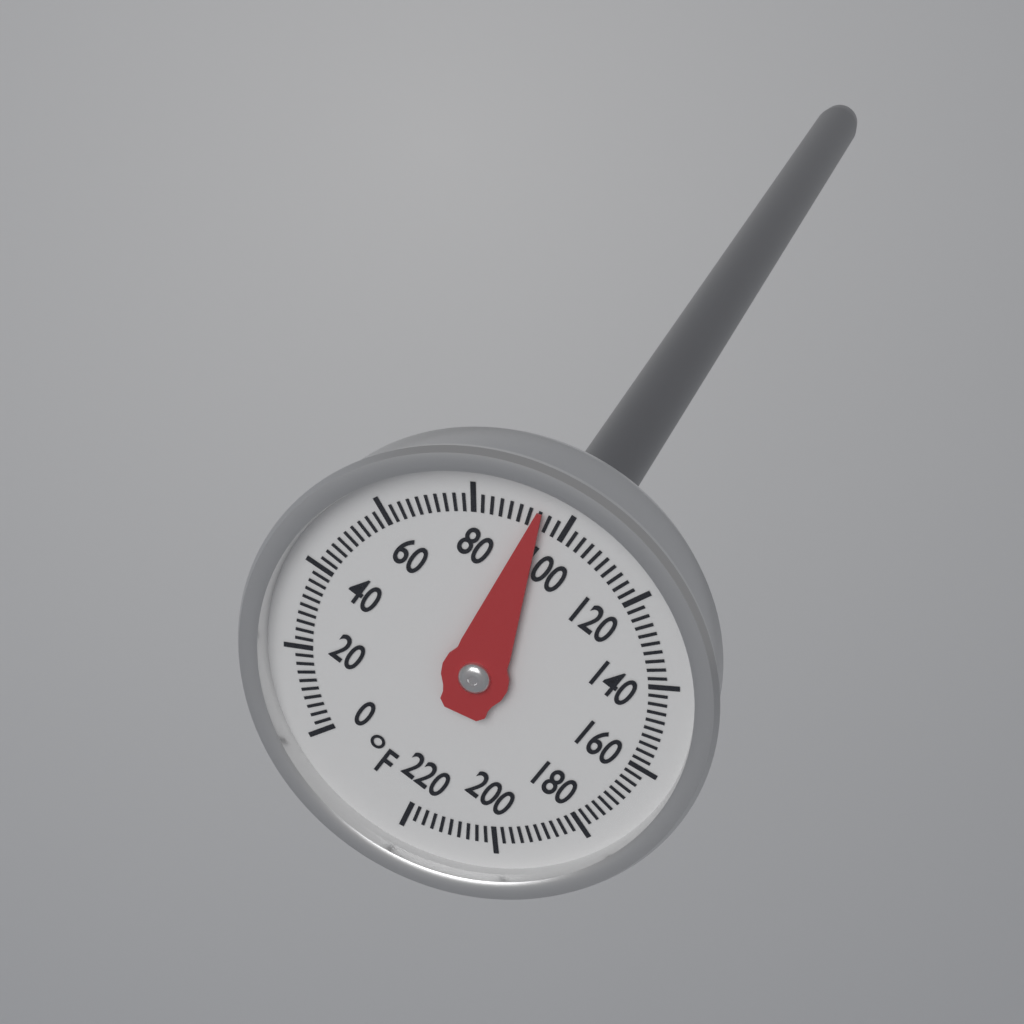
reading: 94 °F
